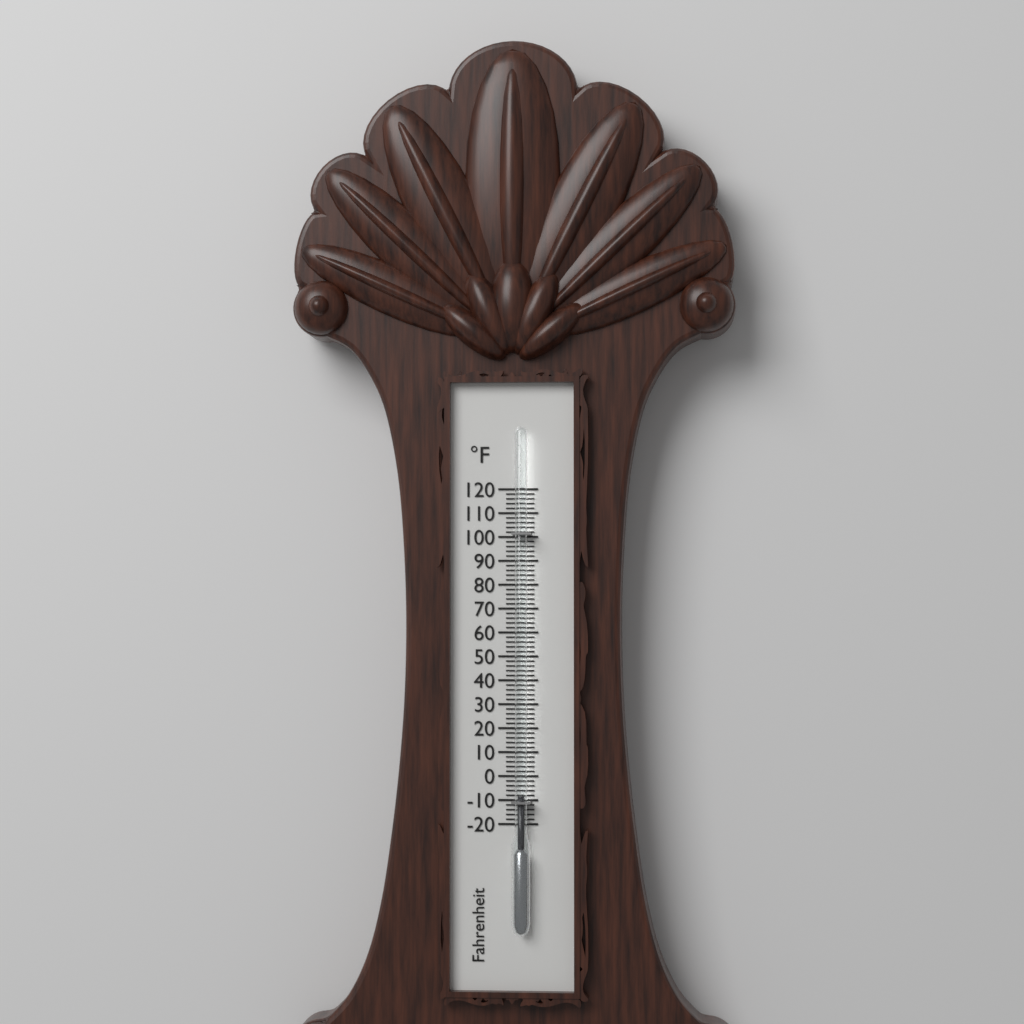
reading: -8 °F
